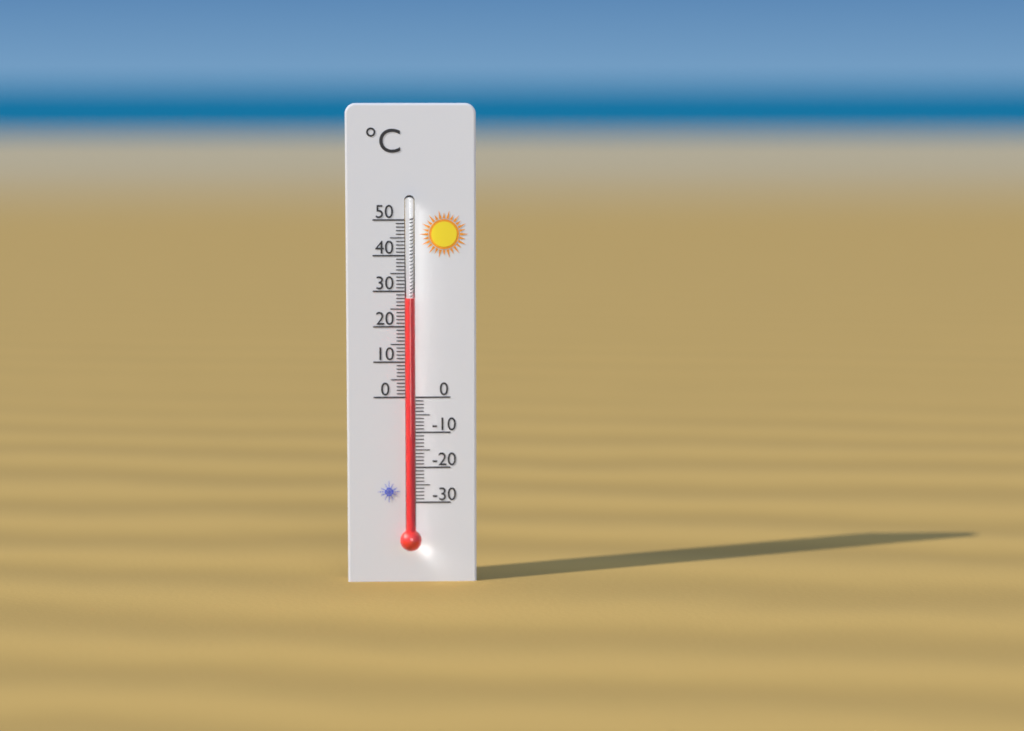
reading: 28 °C
